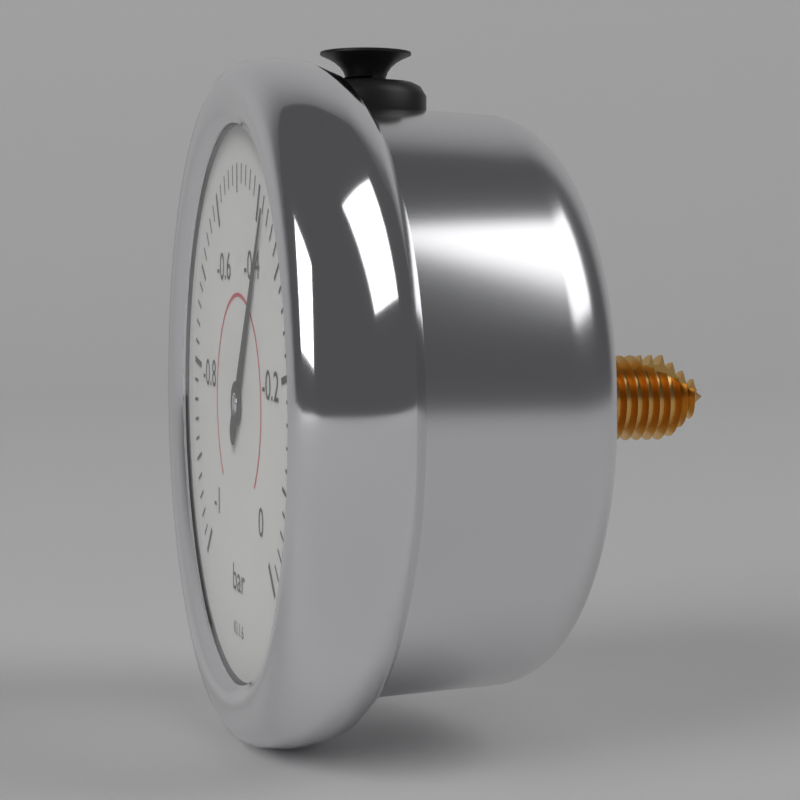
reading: -0.38 bar
